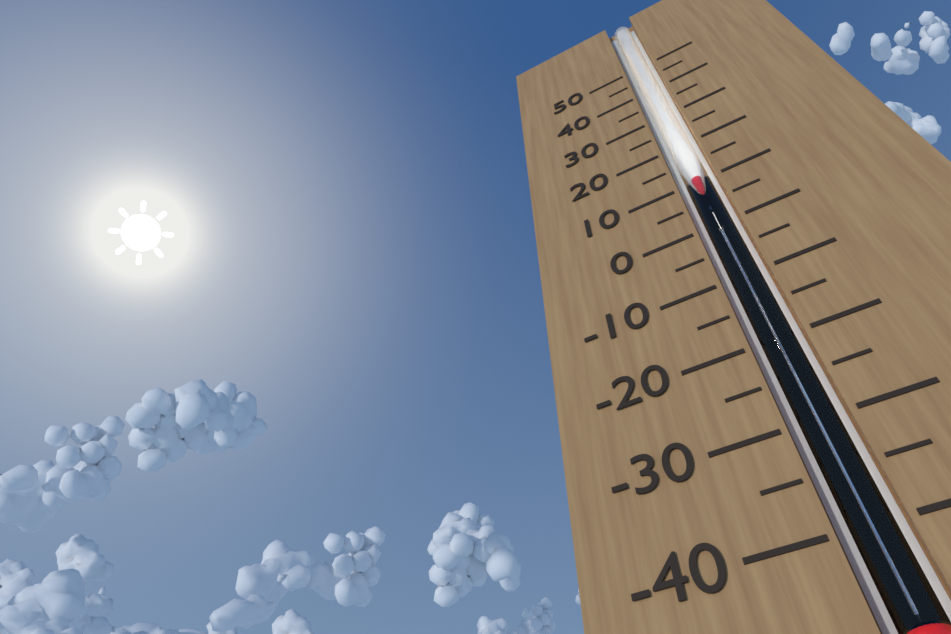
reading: 10 (no unit)
